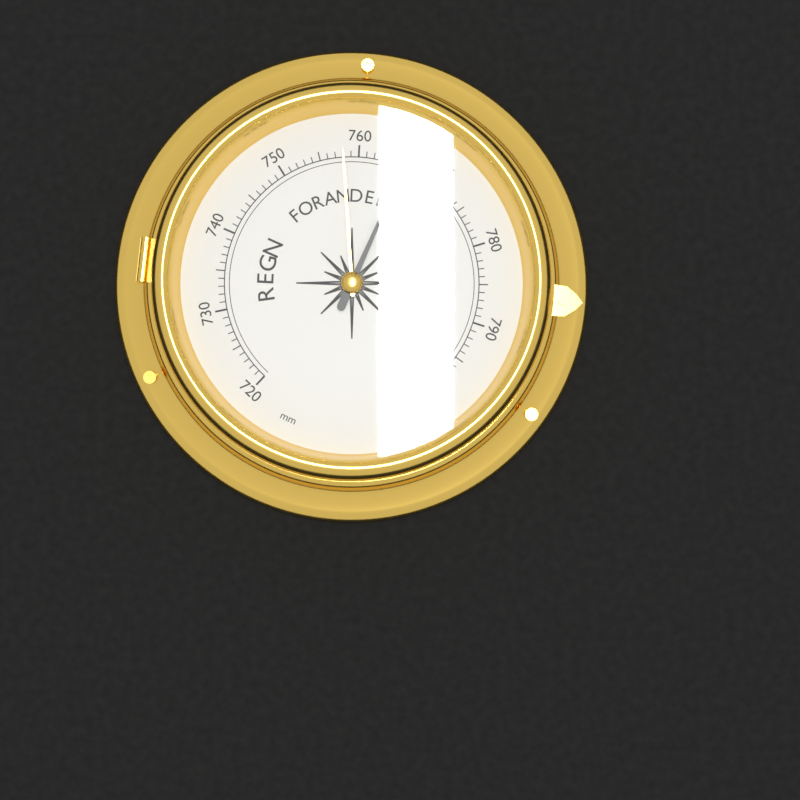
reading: 766 mm
